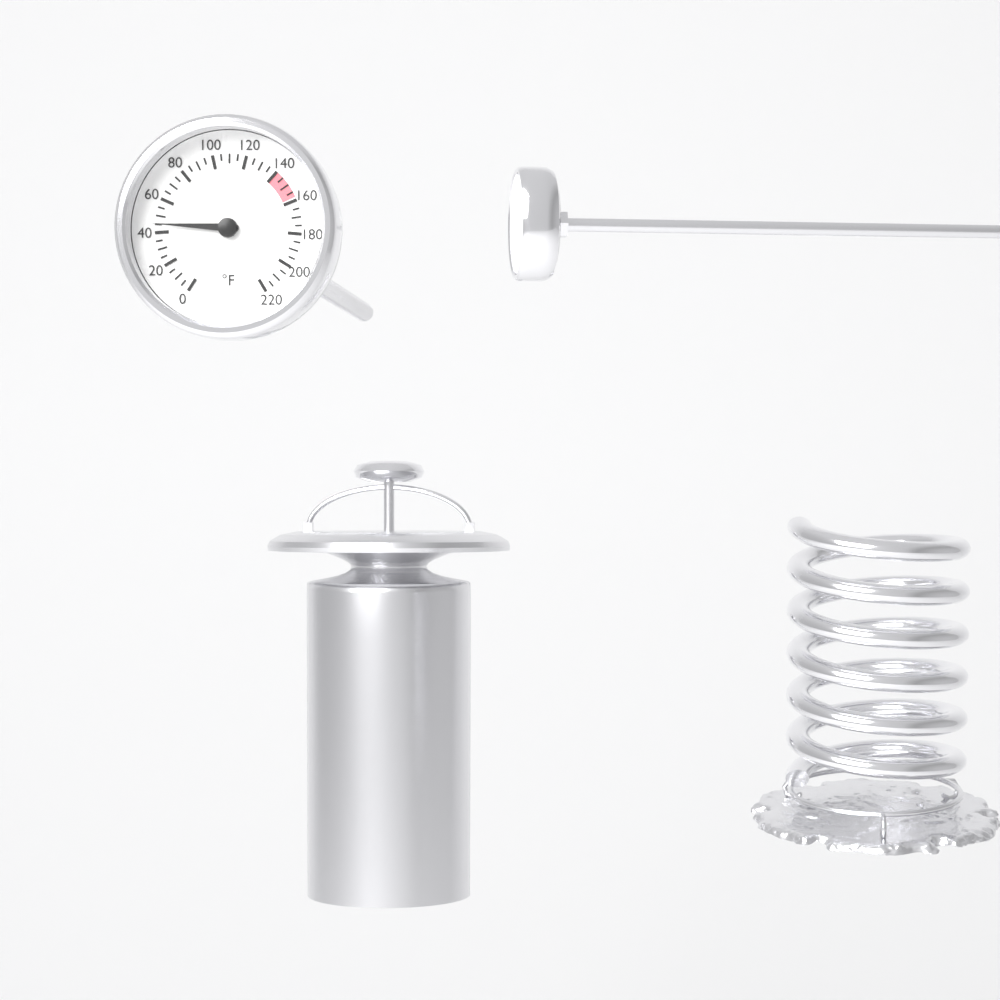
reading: 45 °F
